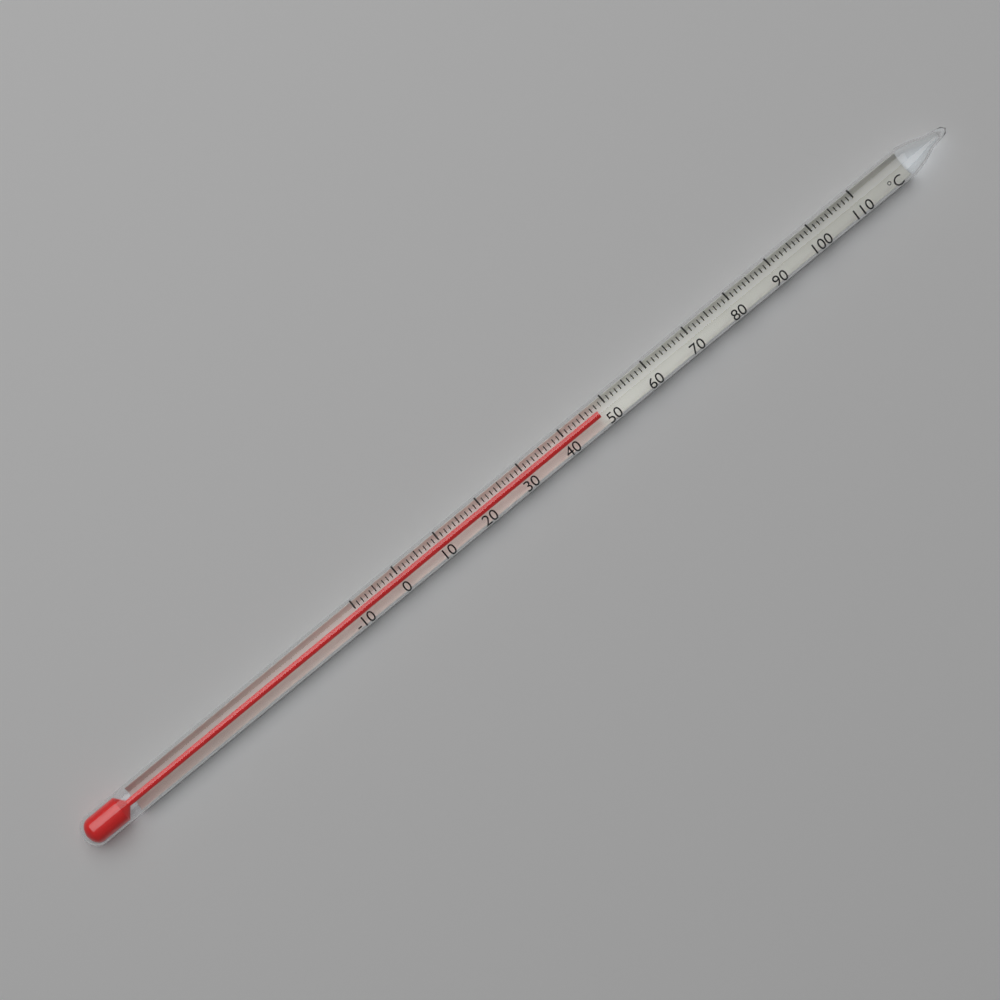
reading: 48 °C
